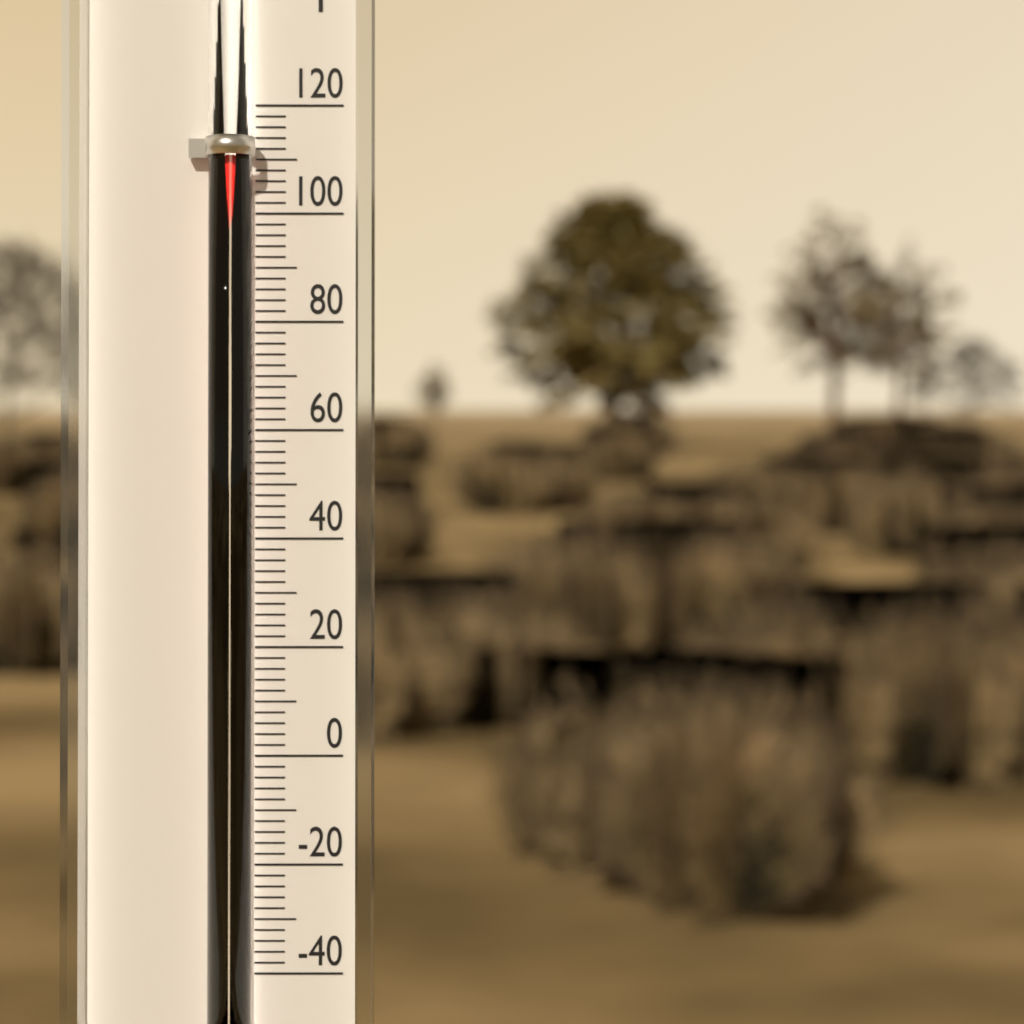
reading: 110 °F
